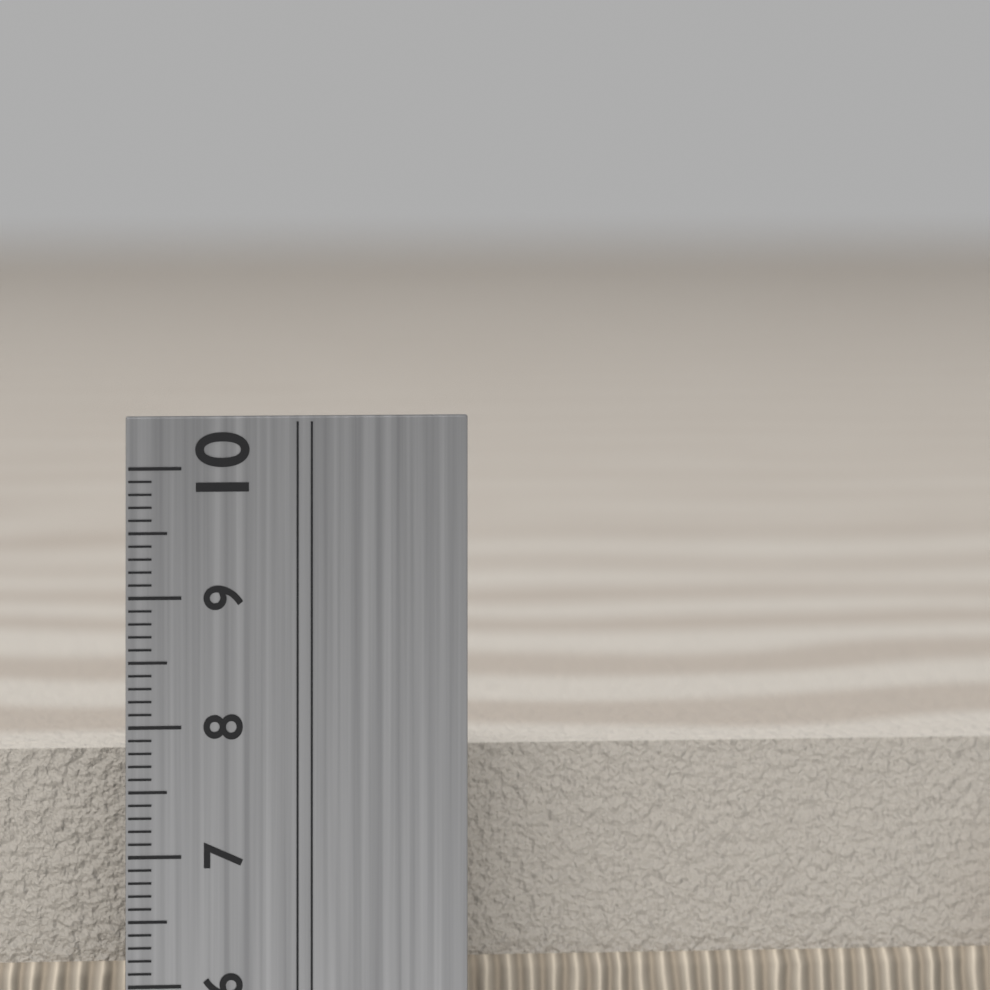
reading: 7.7 cm
